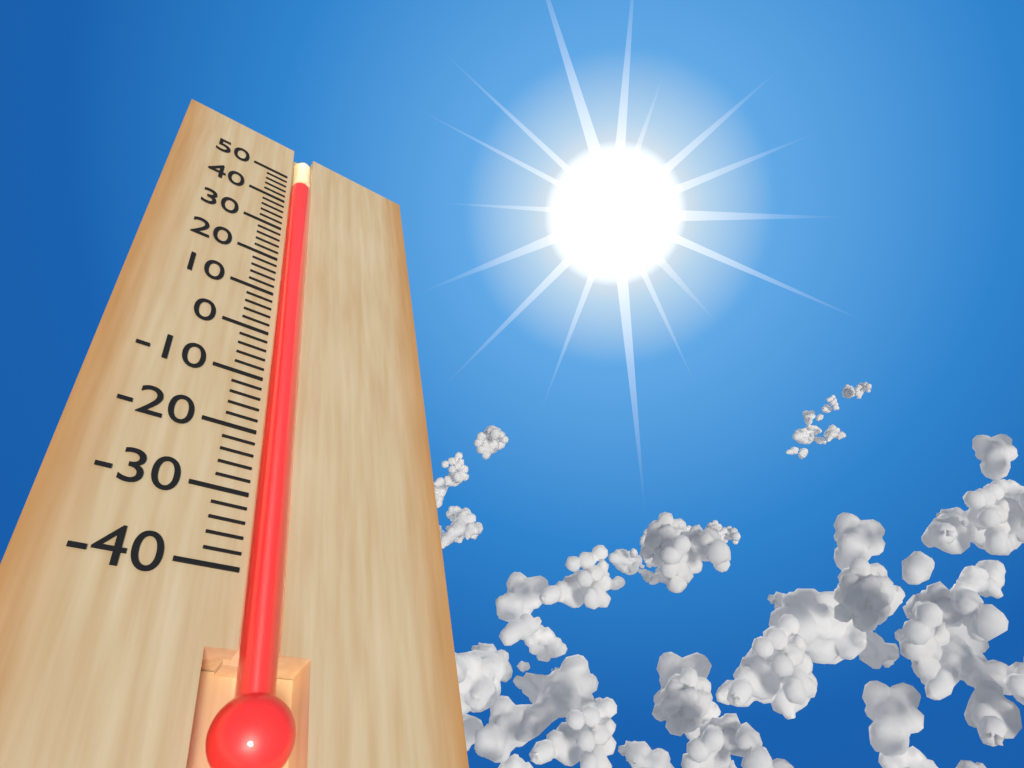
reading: 48 (no unit)
